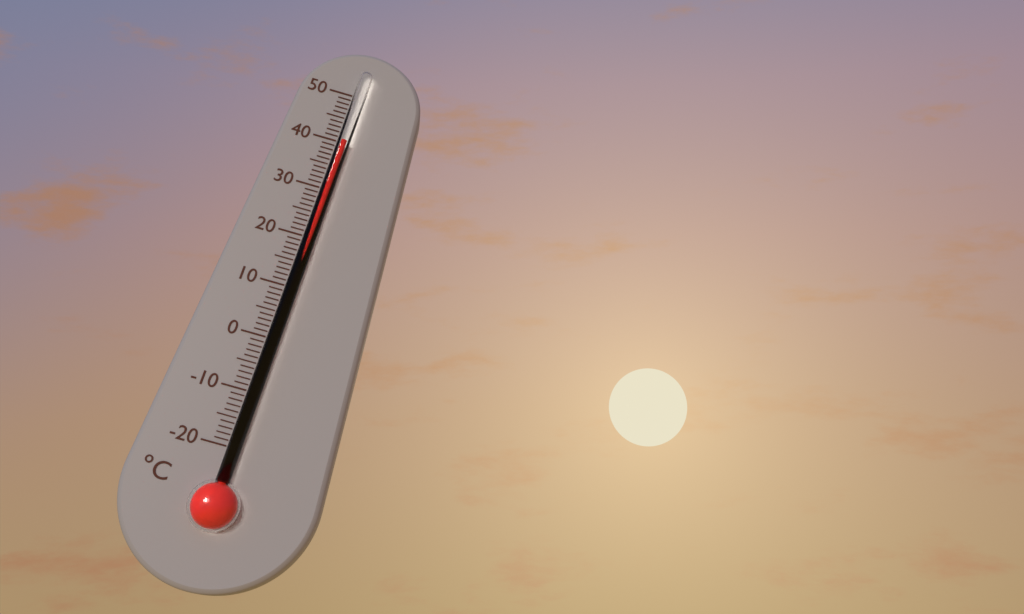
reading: 40 °C
